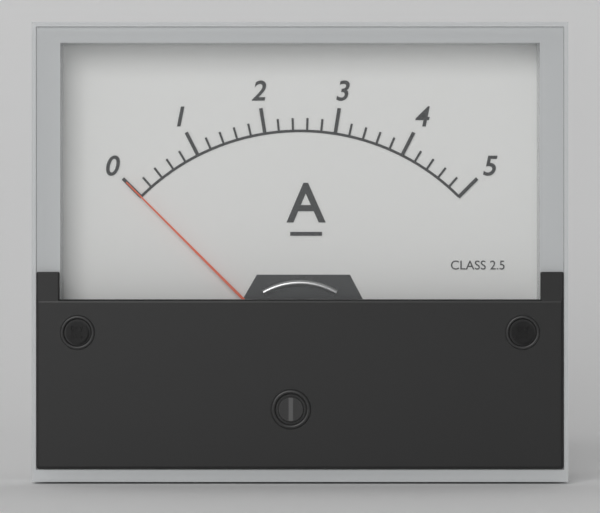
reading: 0.0 A
